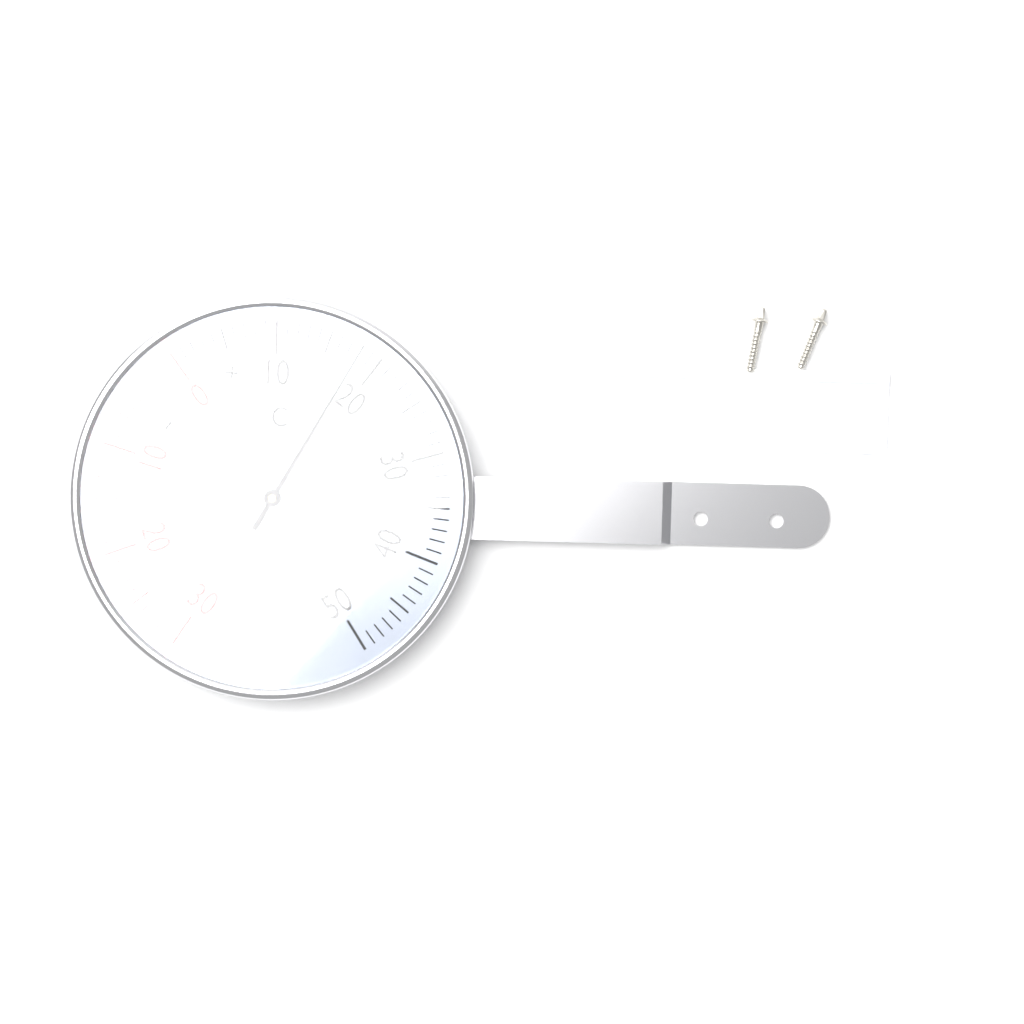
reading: 18 °C
